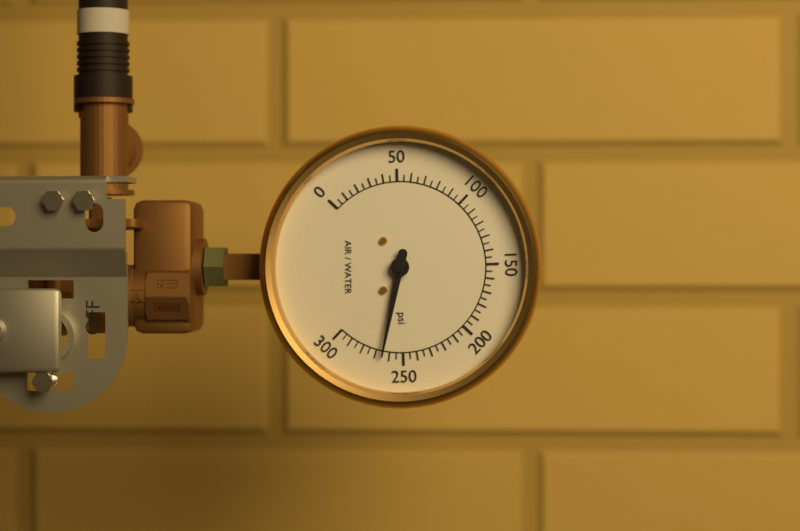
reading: 265 psi
